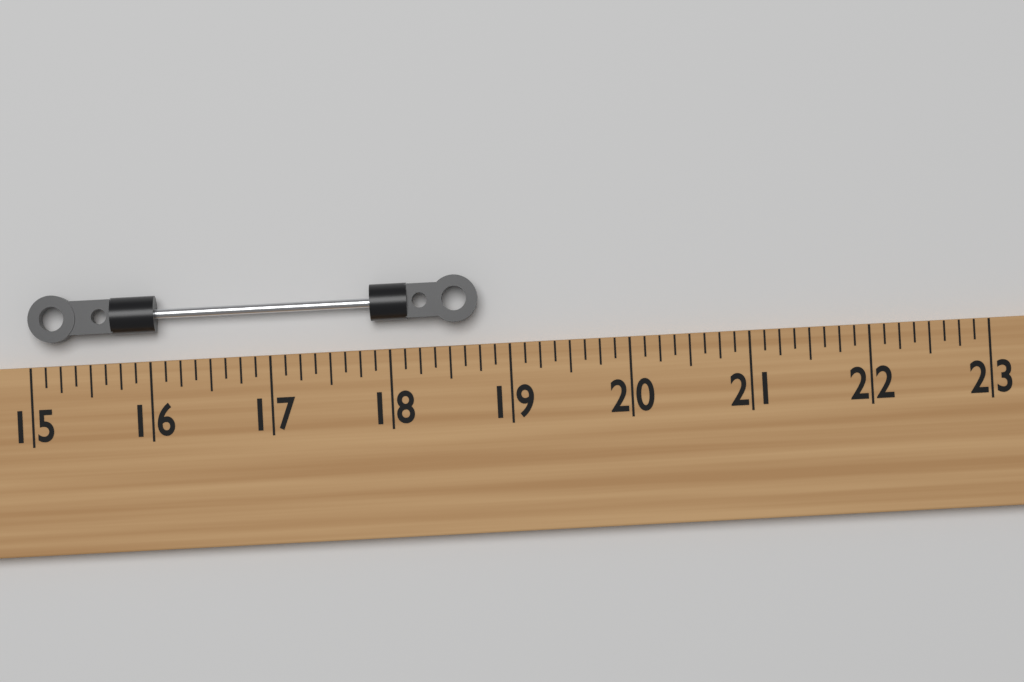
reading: 18.750 (no unit)
